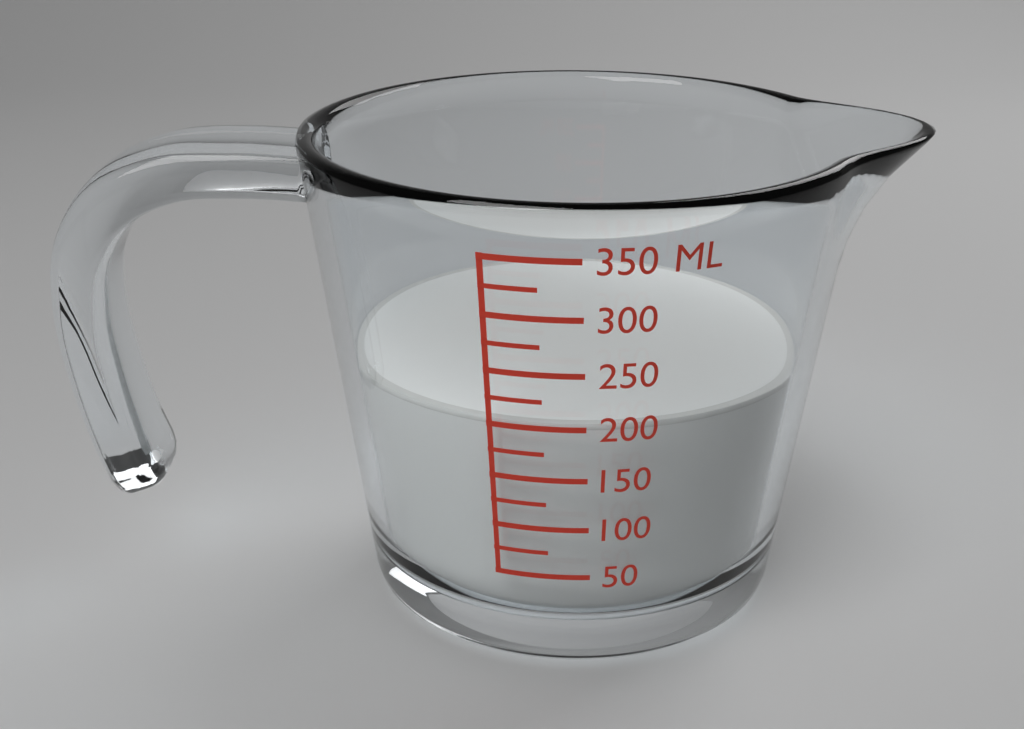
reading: 200 ml
